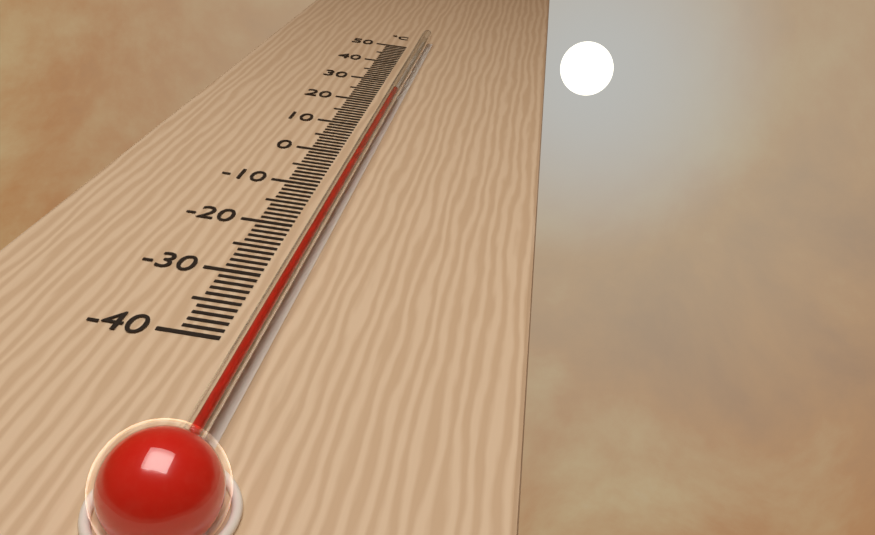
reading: 21 °C
